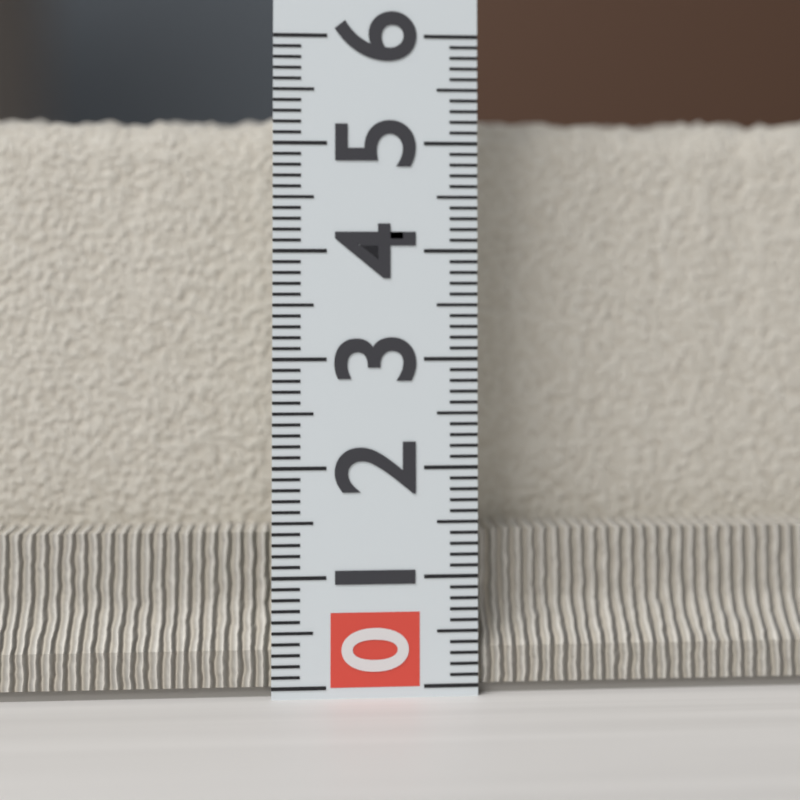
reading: 5.4 (no unit)
